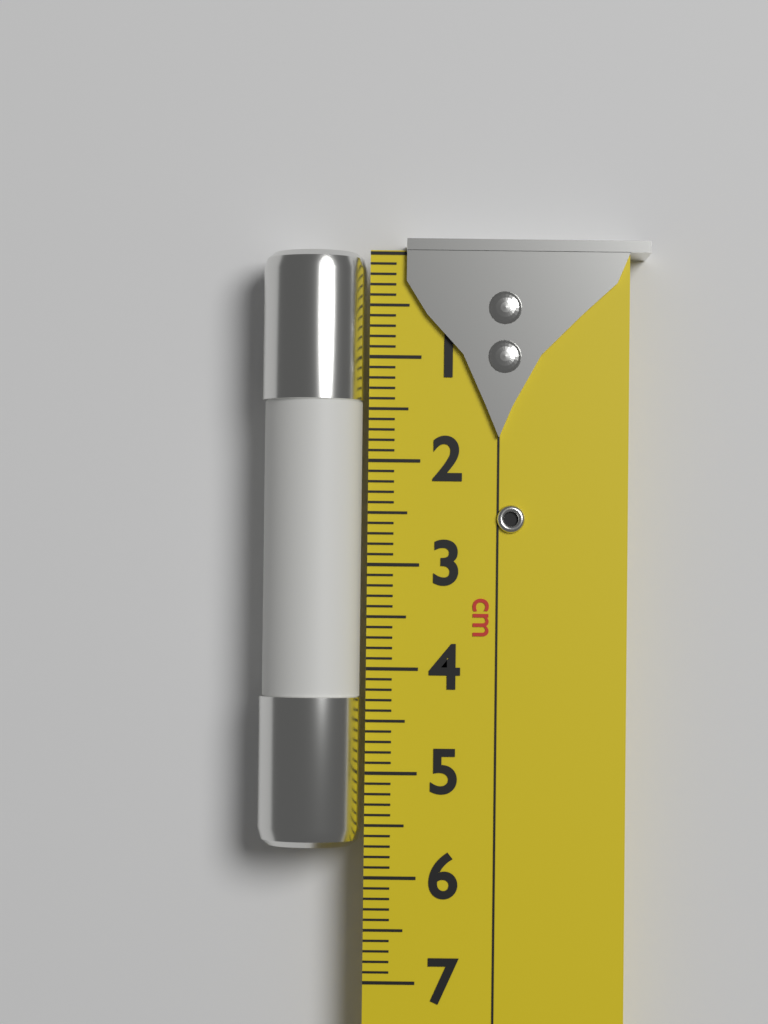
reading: 5.7 cm
